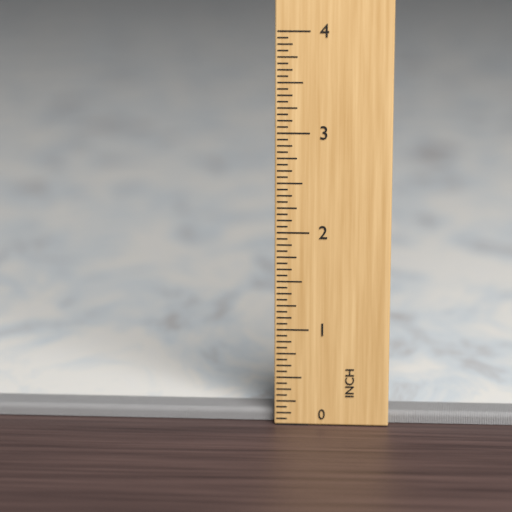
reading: 0.1250 in
